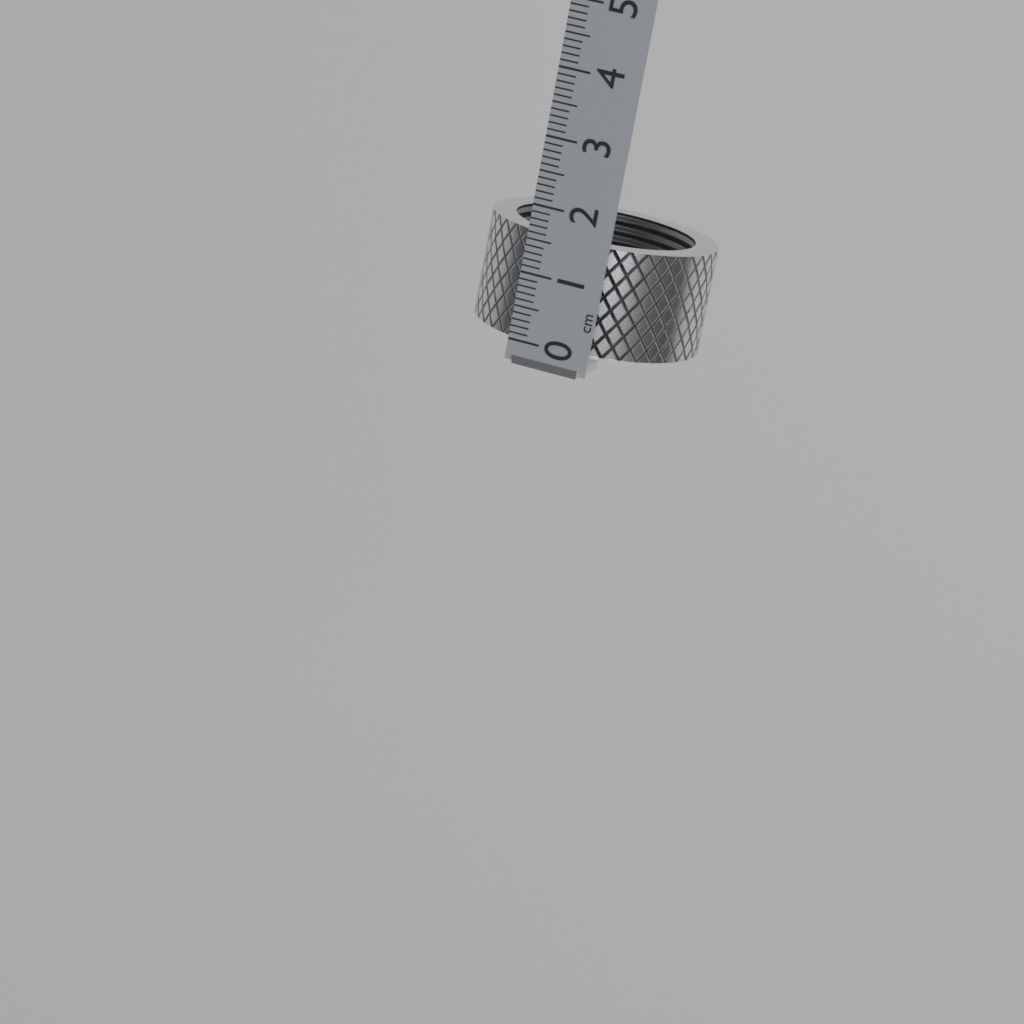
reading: 1.6 cm
